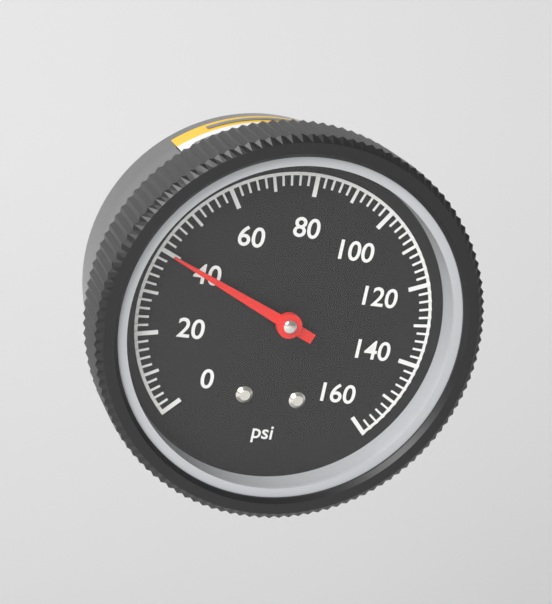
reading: 40 psi
